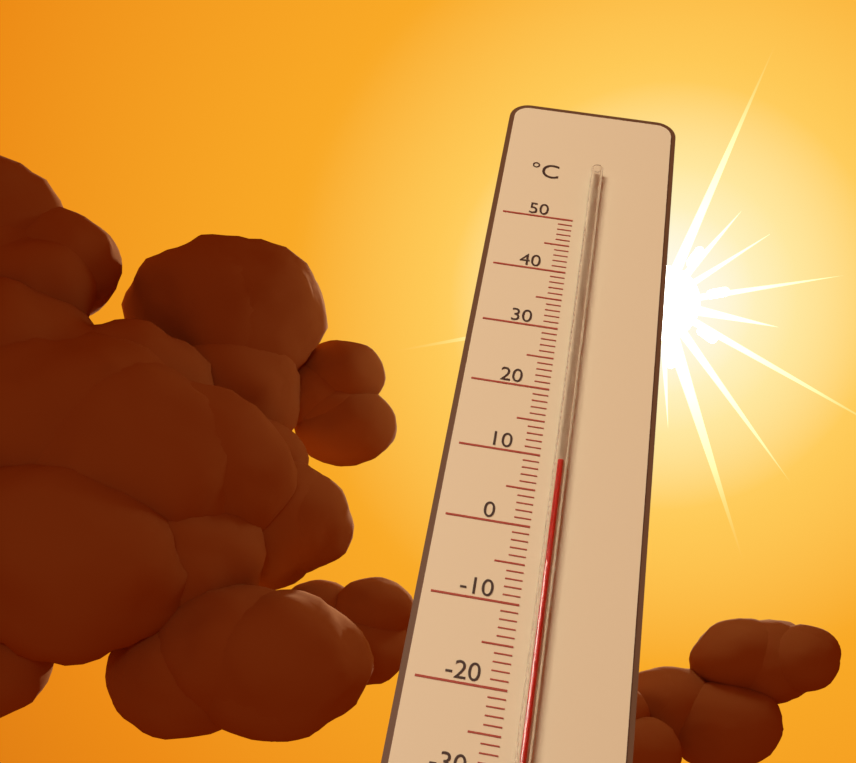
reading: 9 °C
